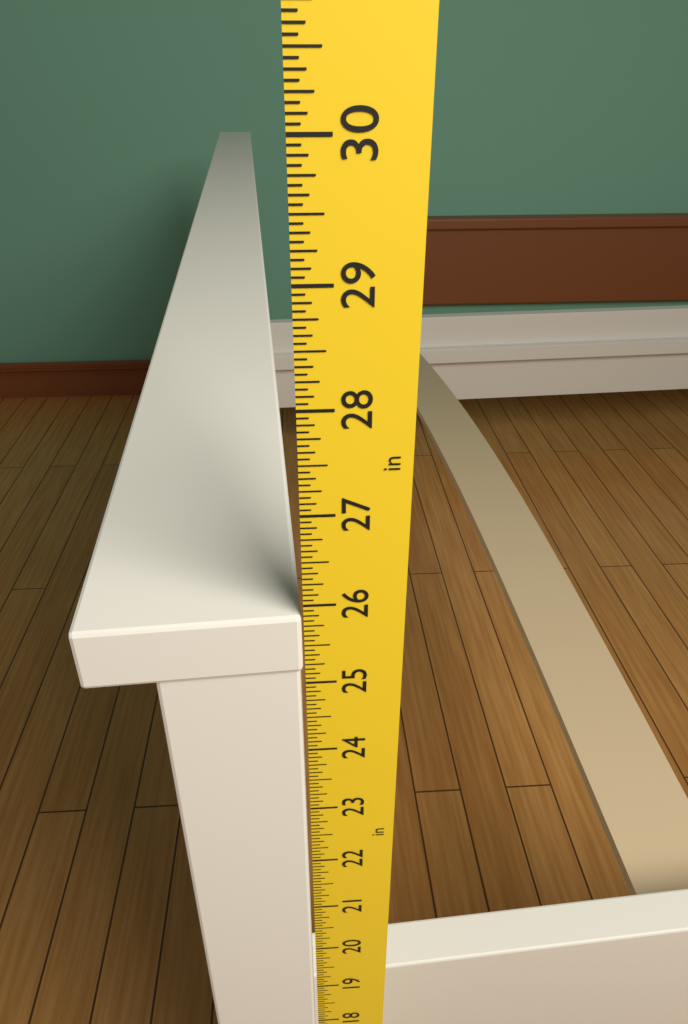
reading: 25.8750 in
